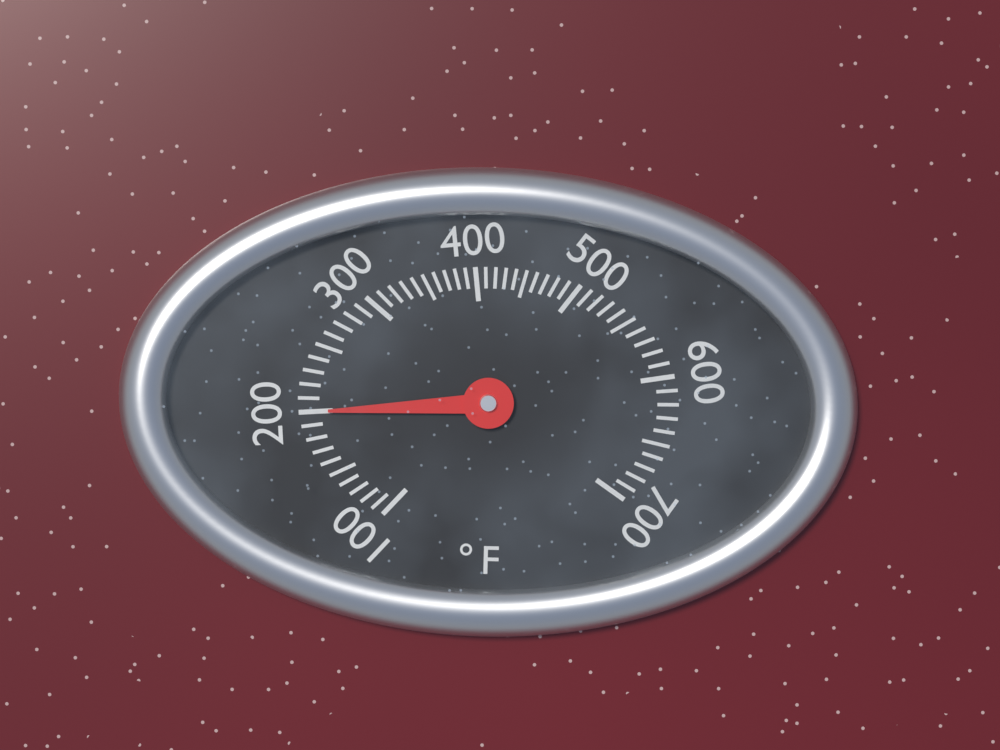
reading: 200 °F
